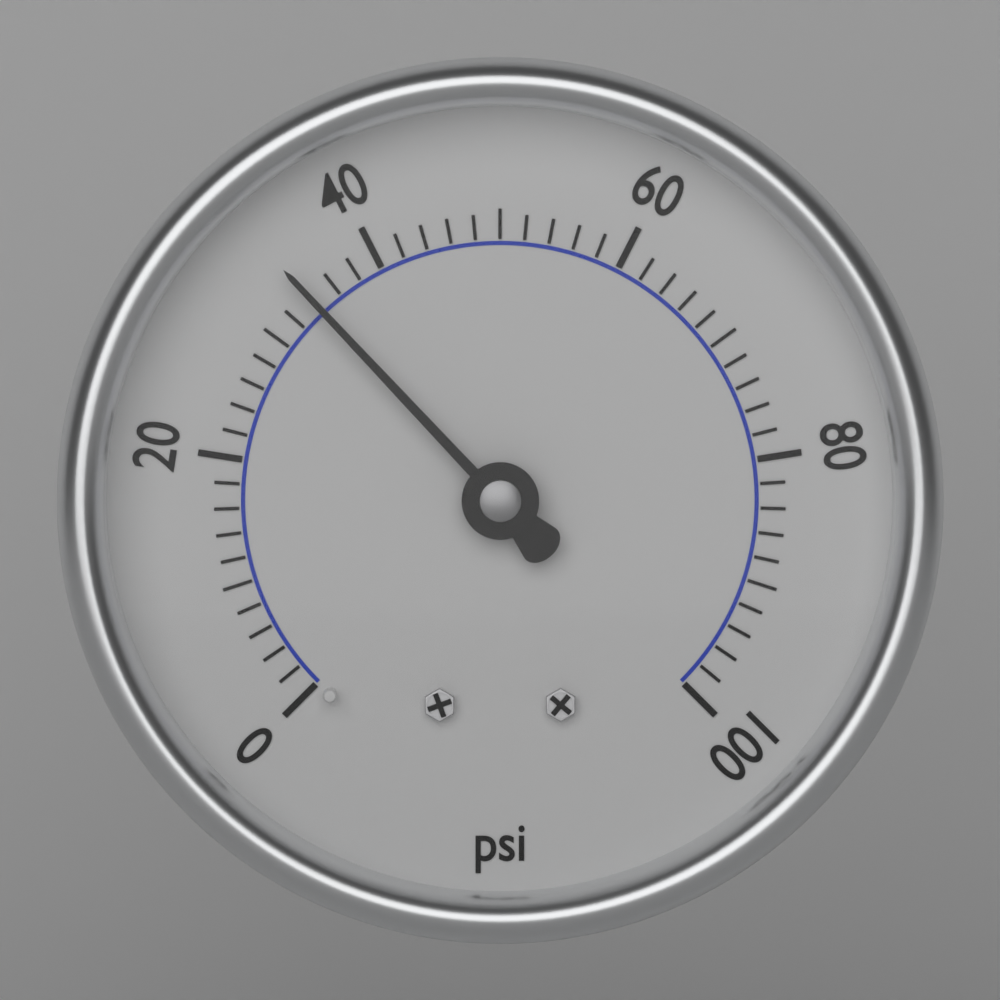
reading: 34 psi
